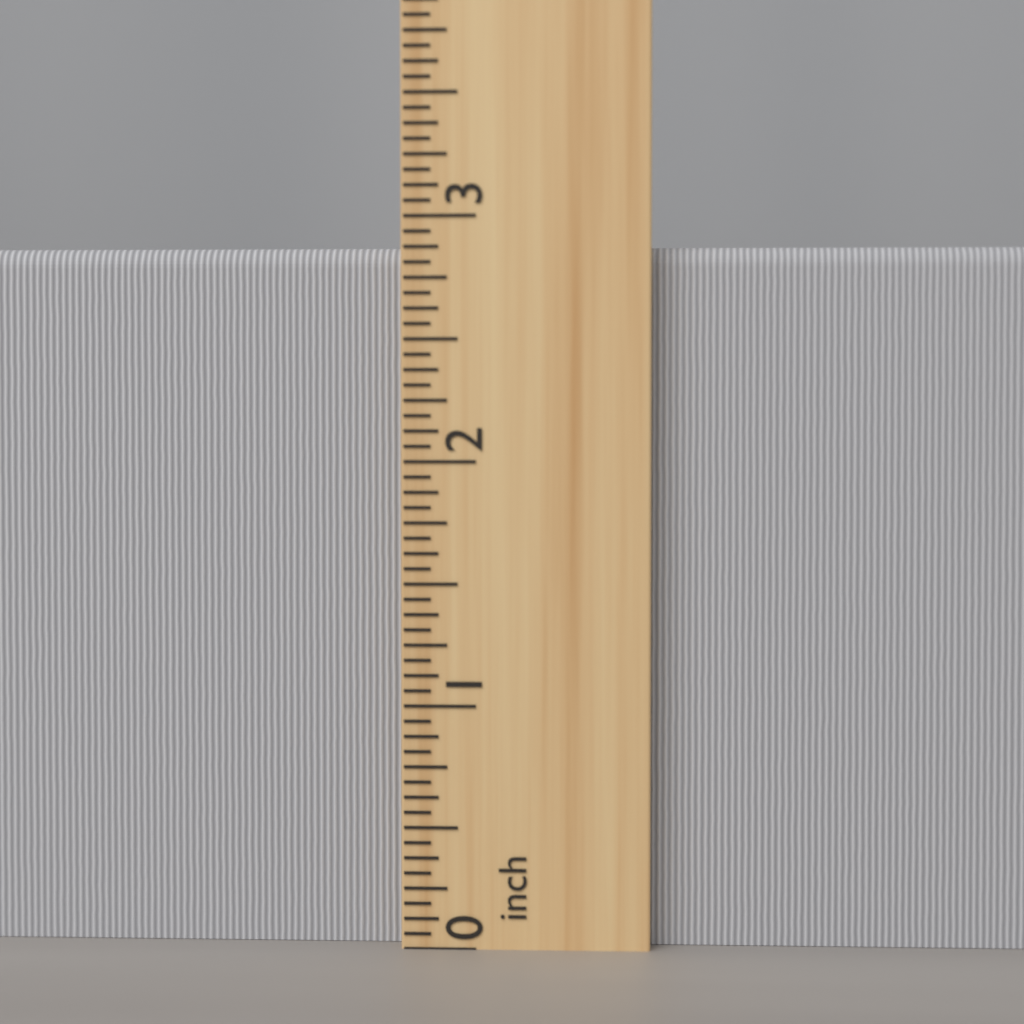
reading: 2.8750 inch
